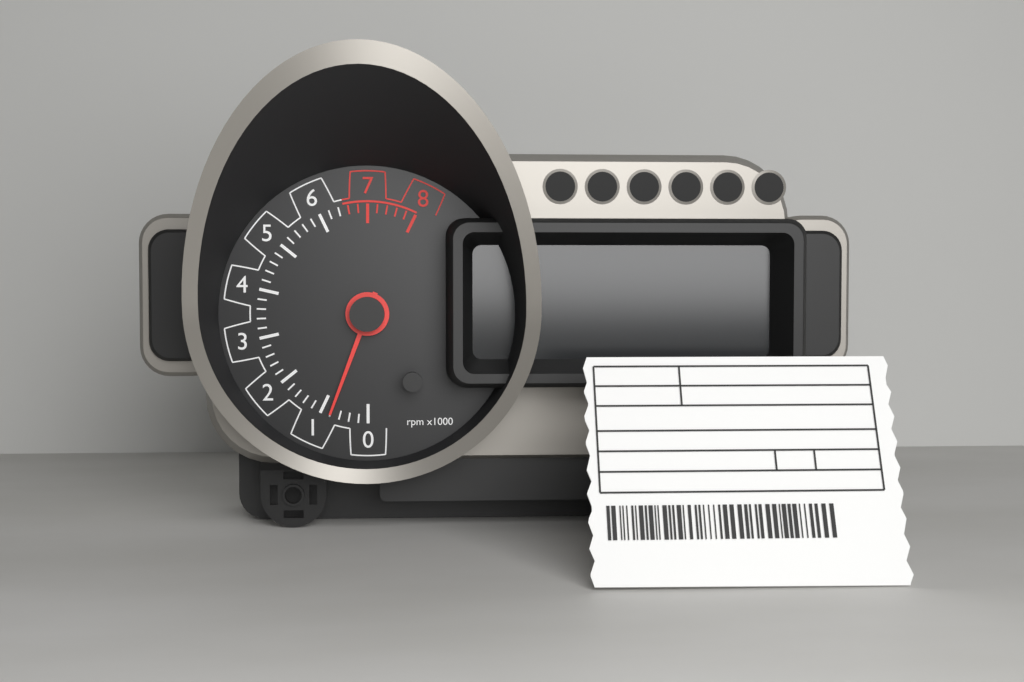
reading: 0.8 rpm x1000
